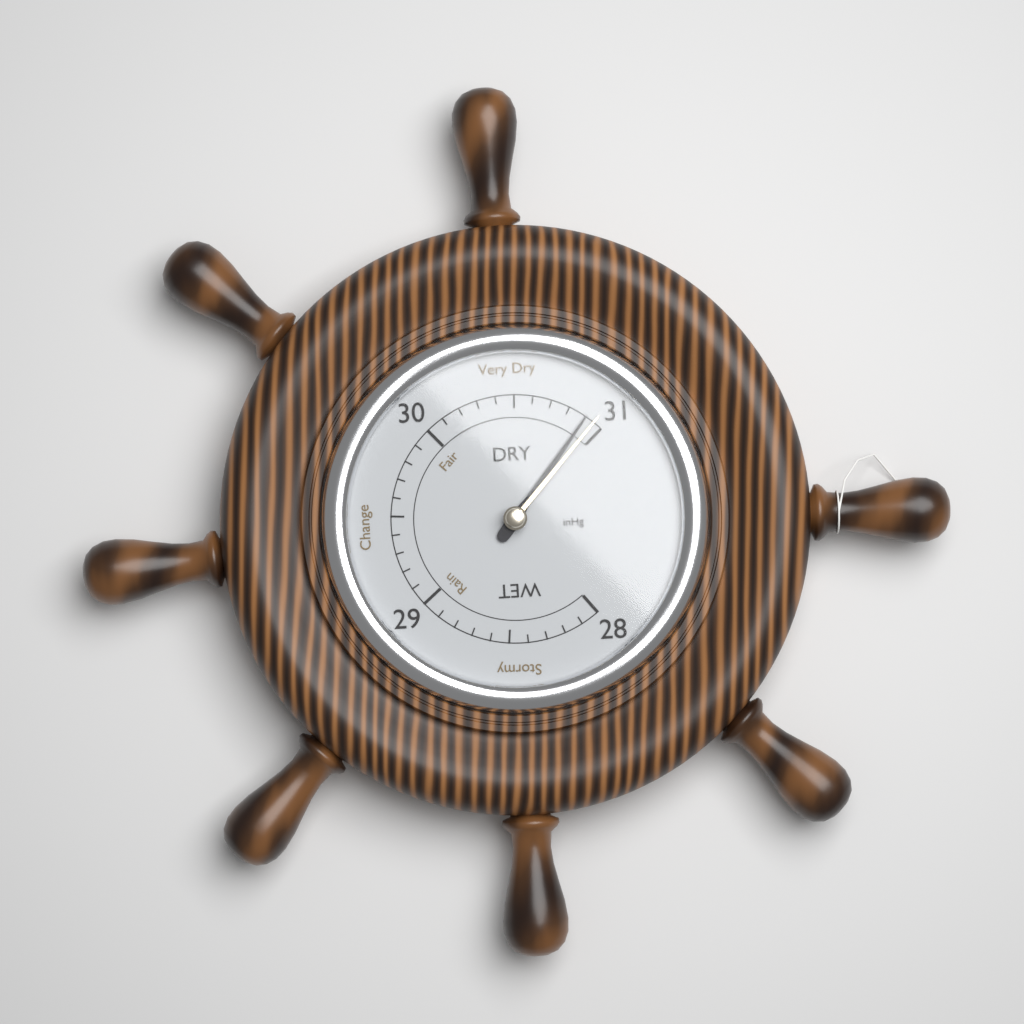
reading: 30.9 inHg
